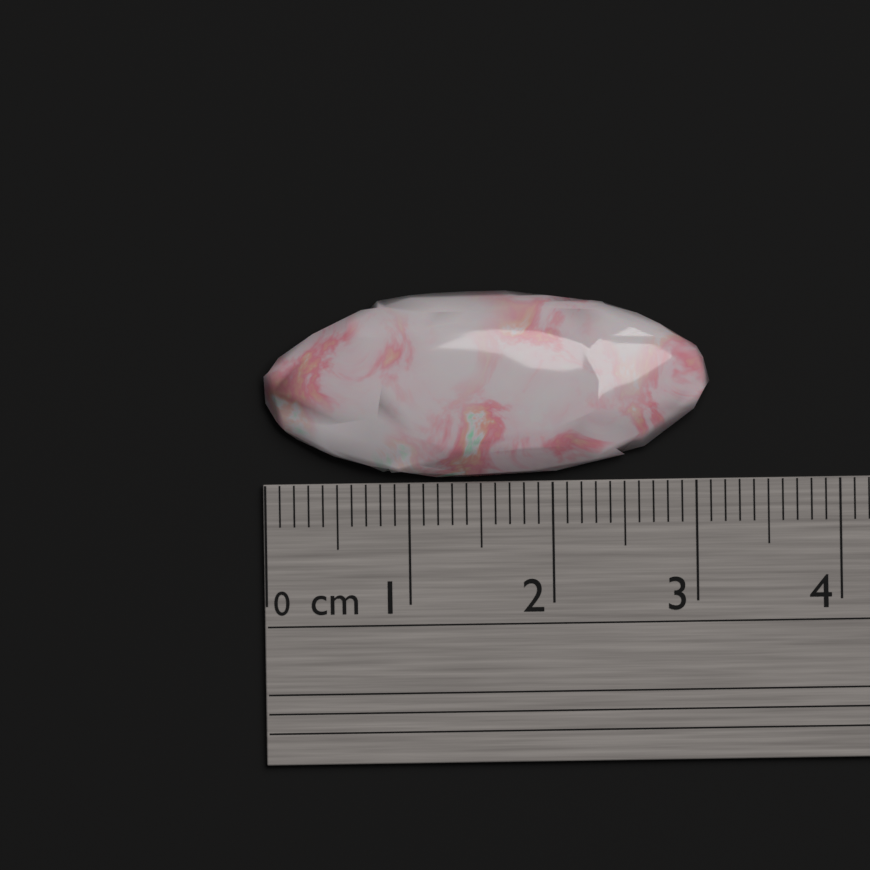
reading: 3.1 cm
